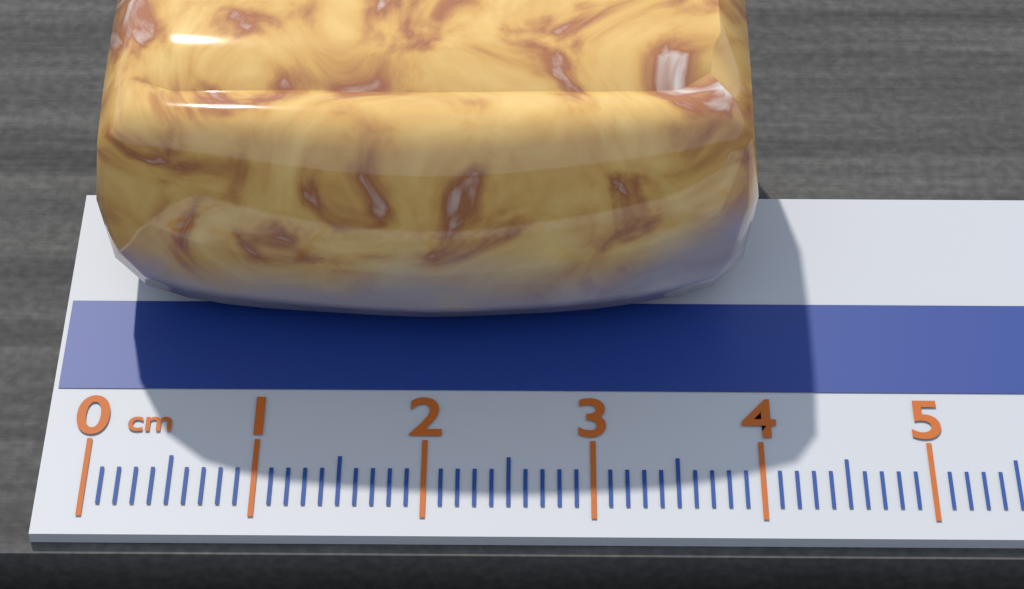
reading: 4.0 cm
